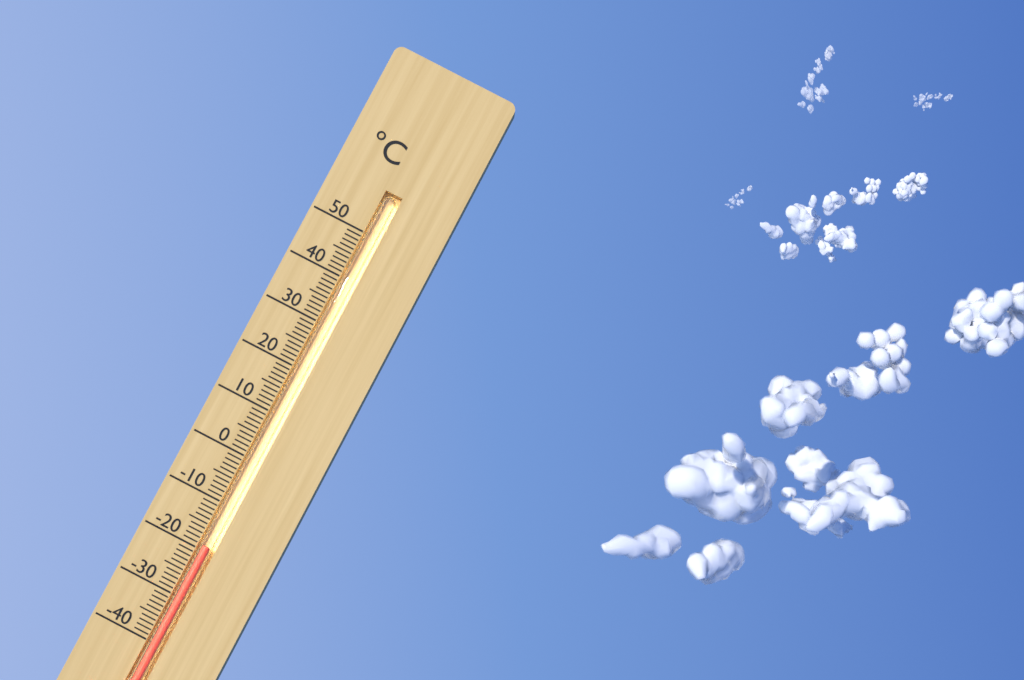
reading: -19 °C
